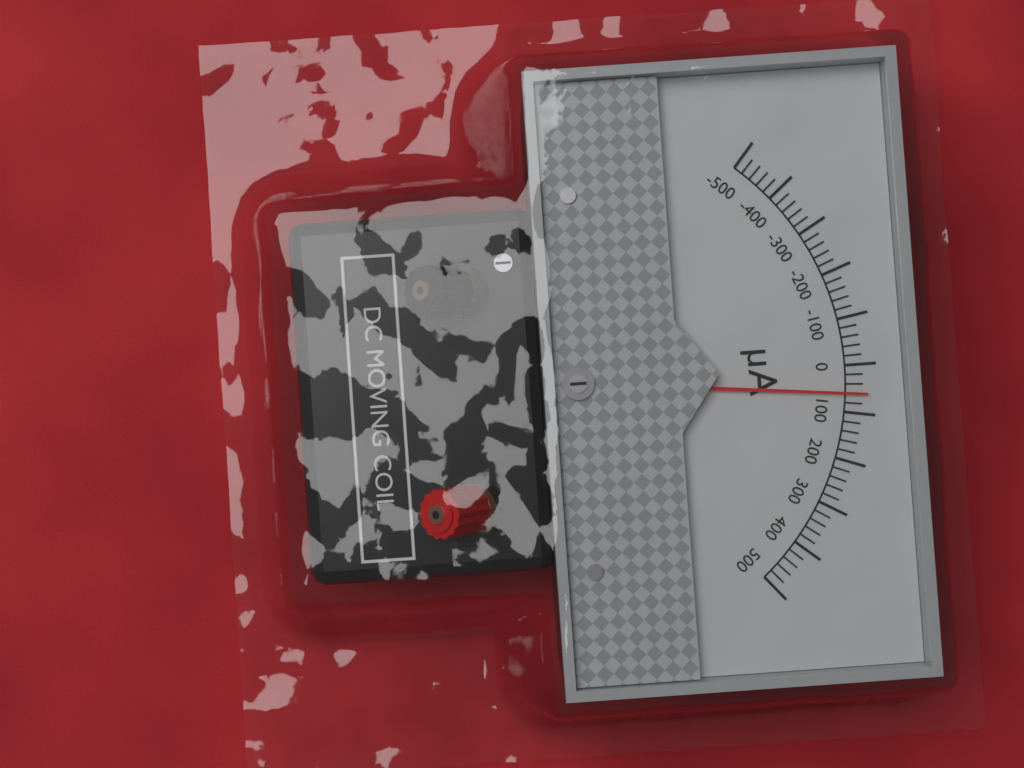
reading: 60 µA
